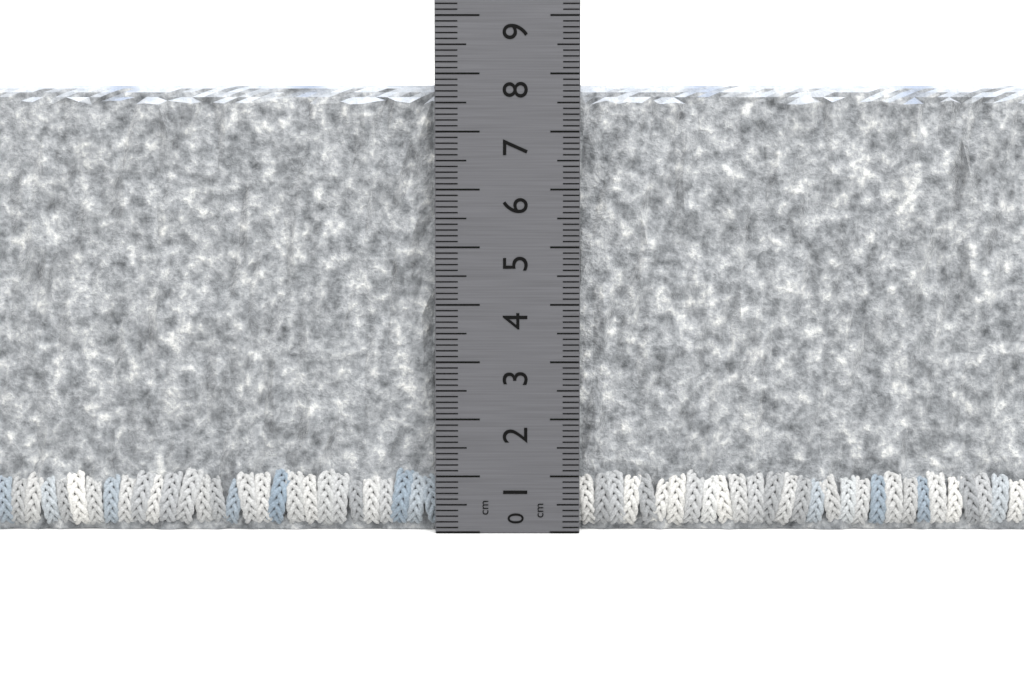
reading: 7.8 cm
